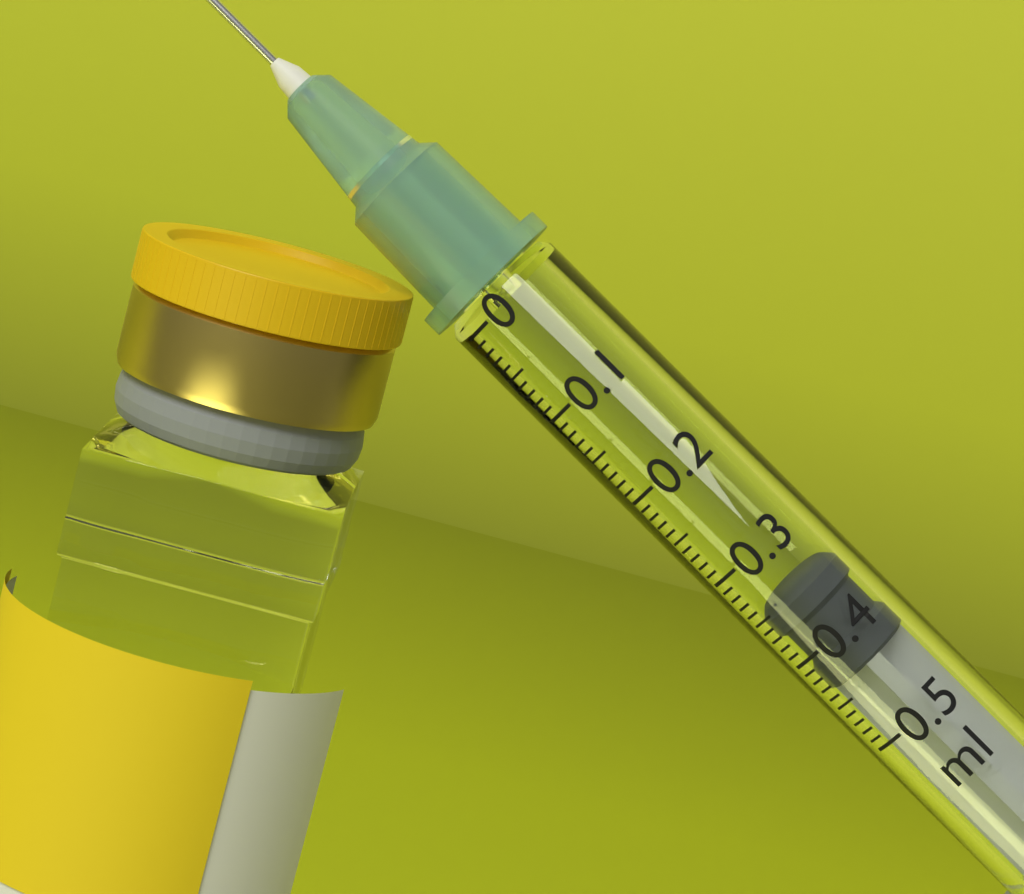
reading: 0.35 ml
